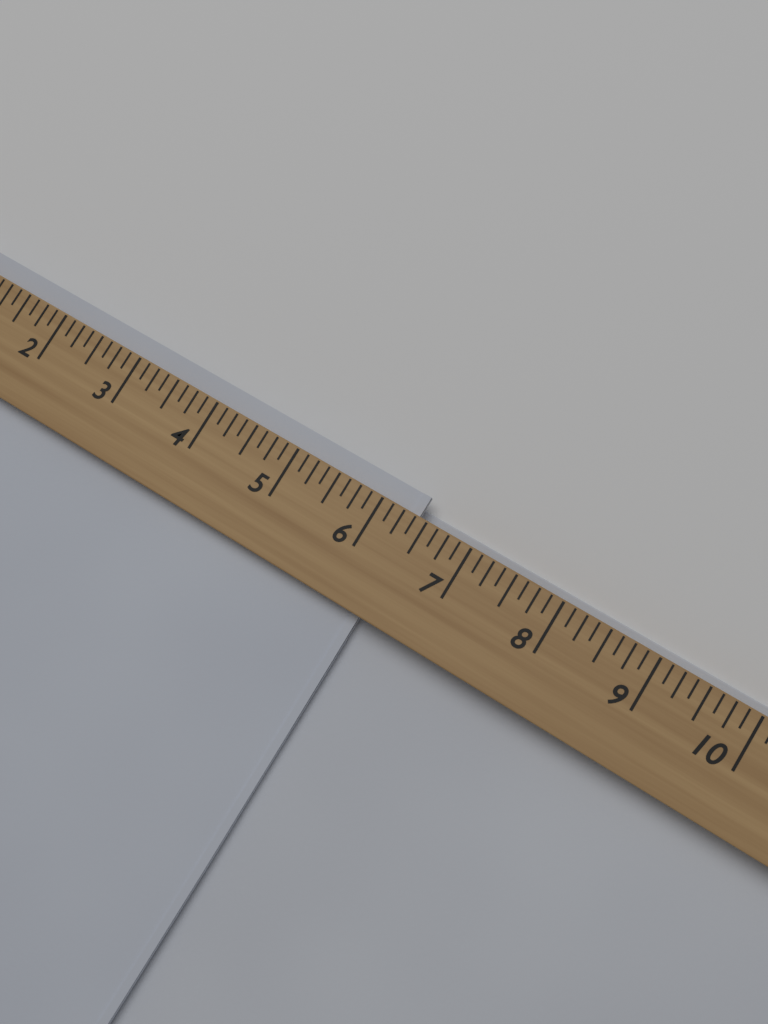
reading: 6.375 (no unit)
